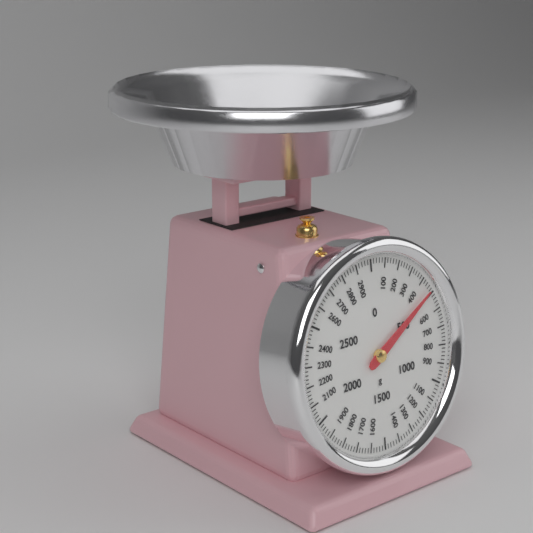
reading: 480 g
